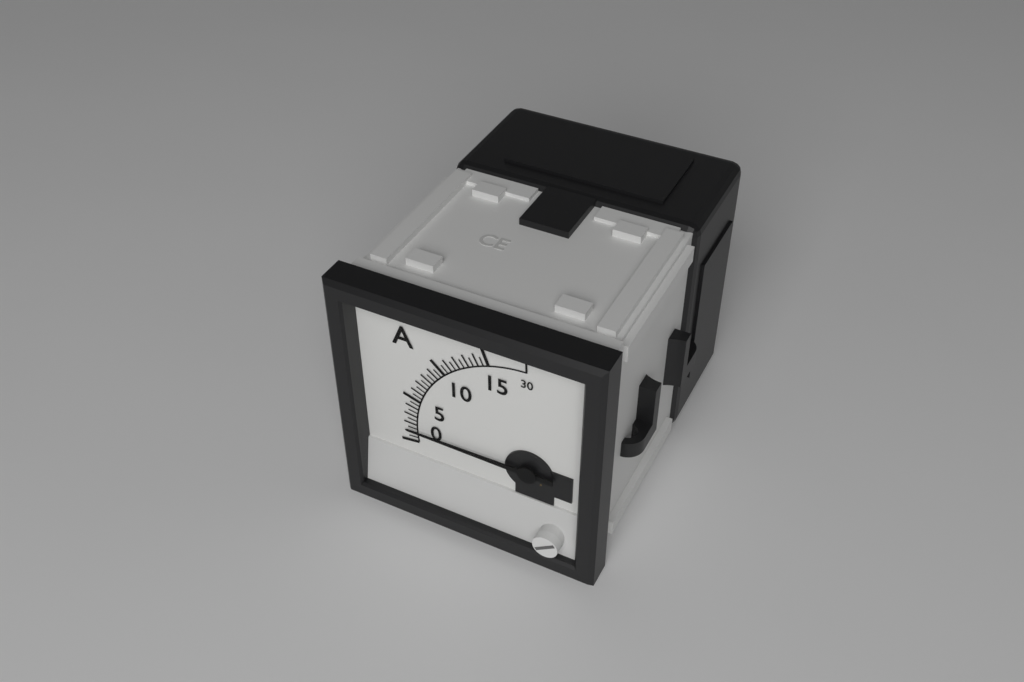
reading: 1.5 A
